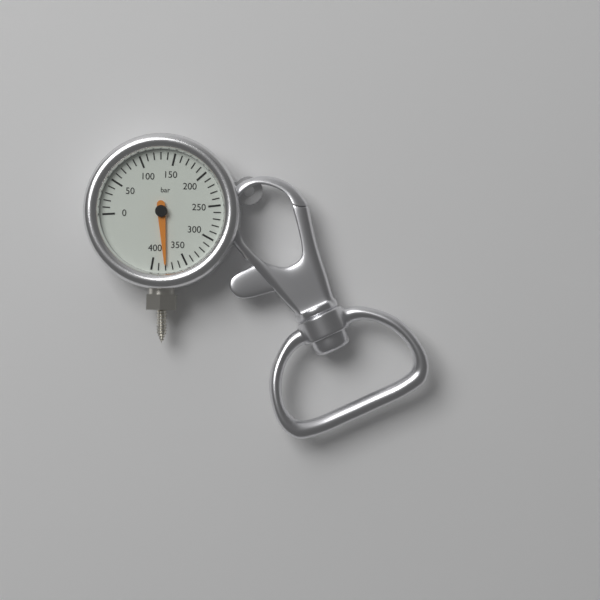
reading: 380 bar
